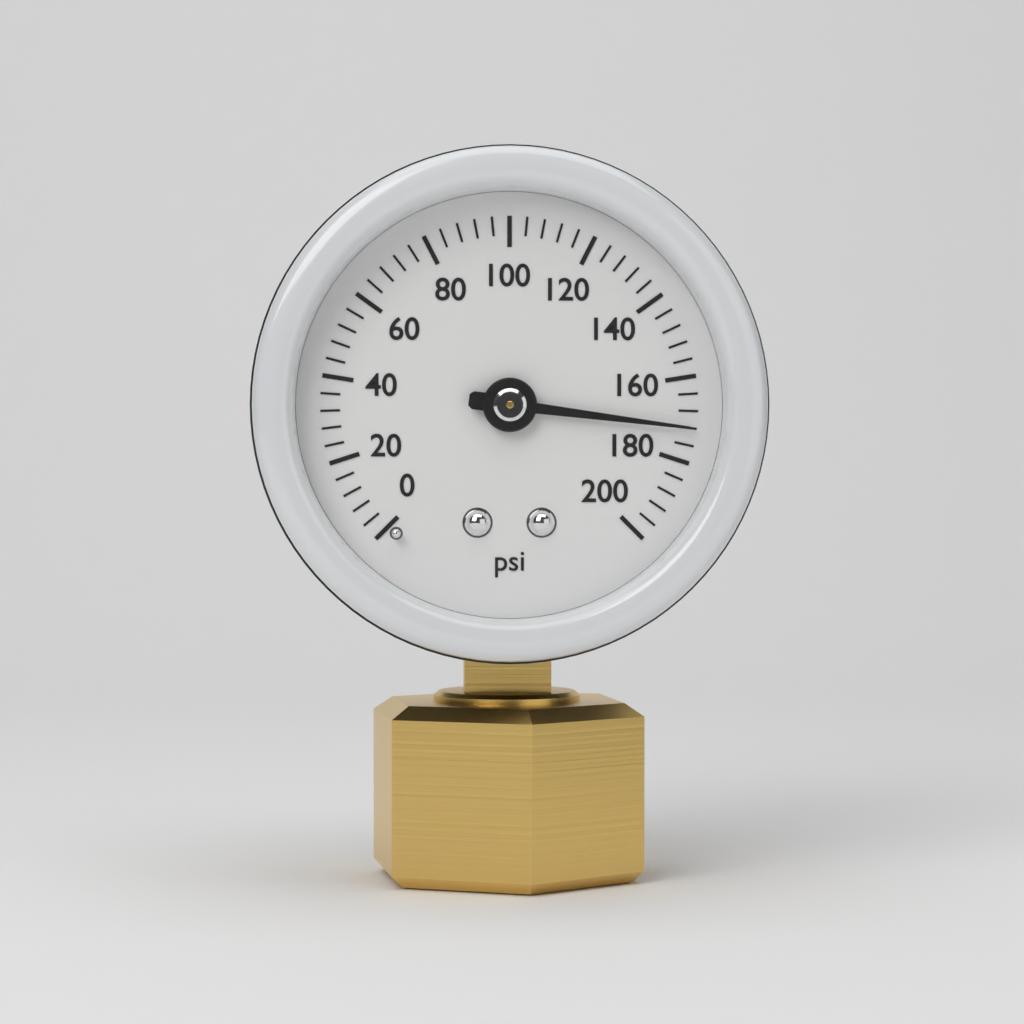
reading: 172 psi
